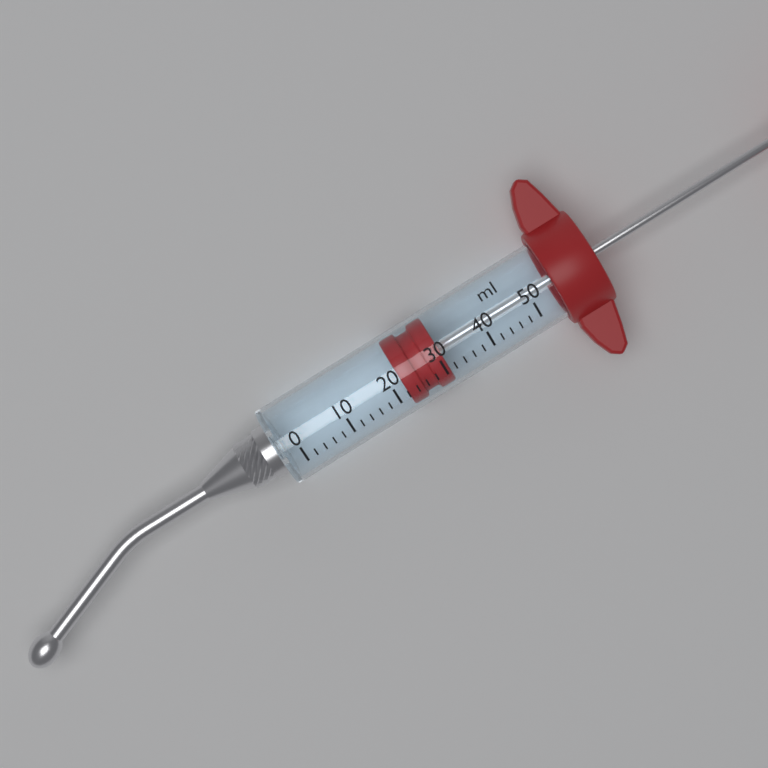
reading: 22 ml
